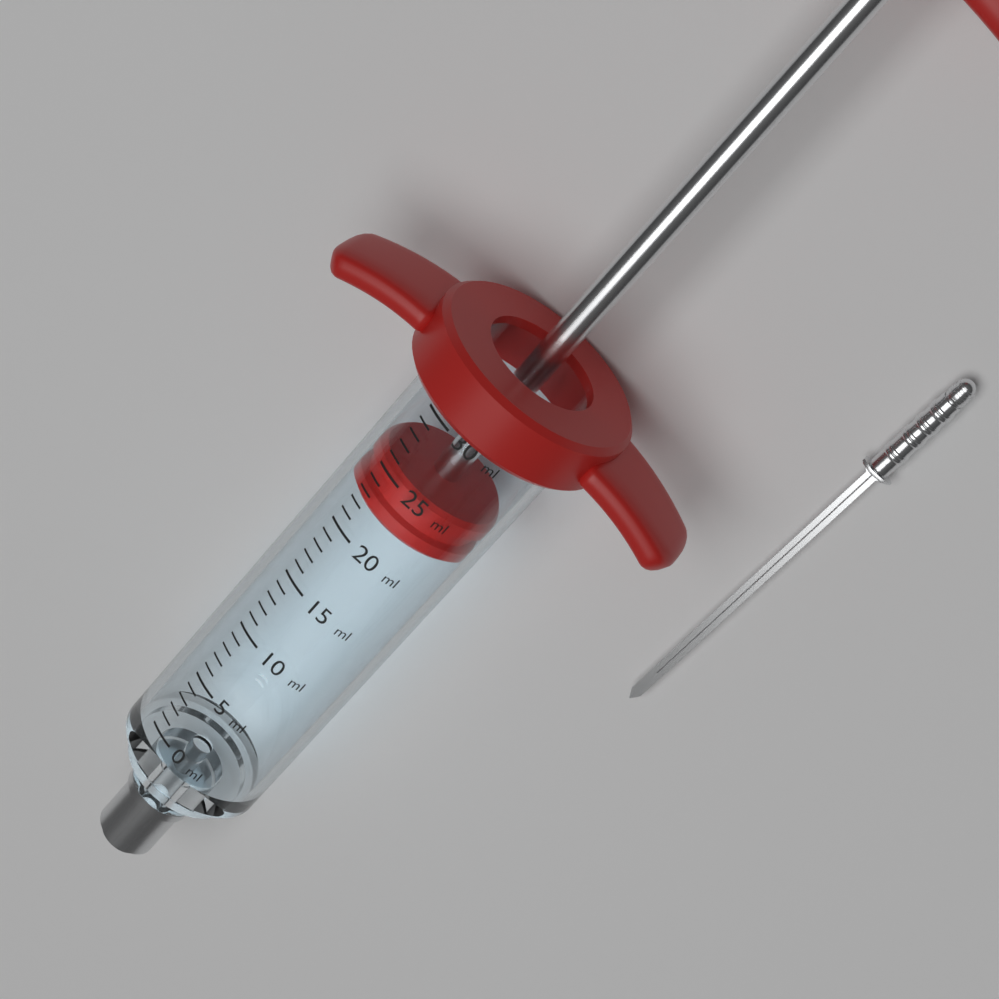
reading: 22 ml
